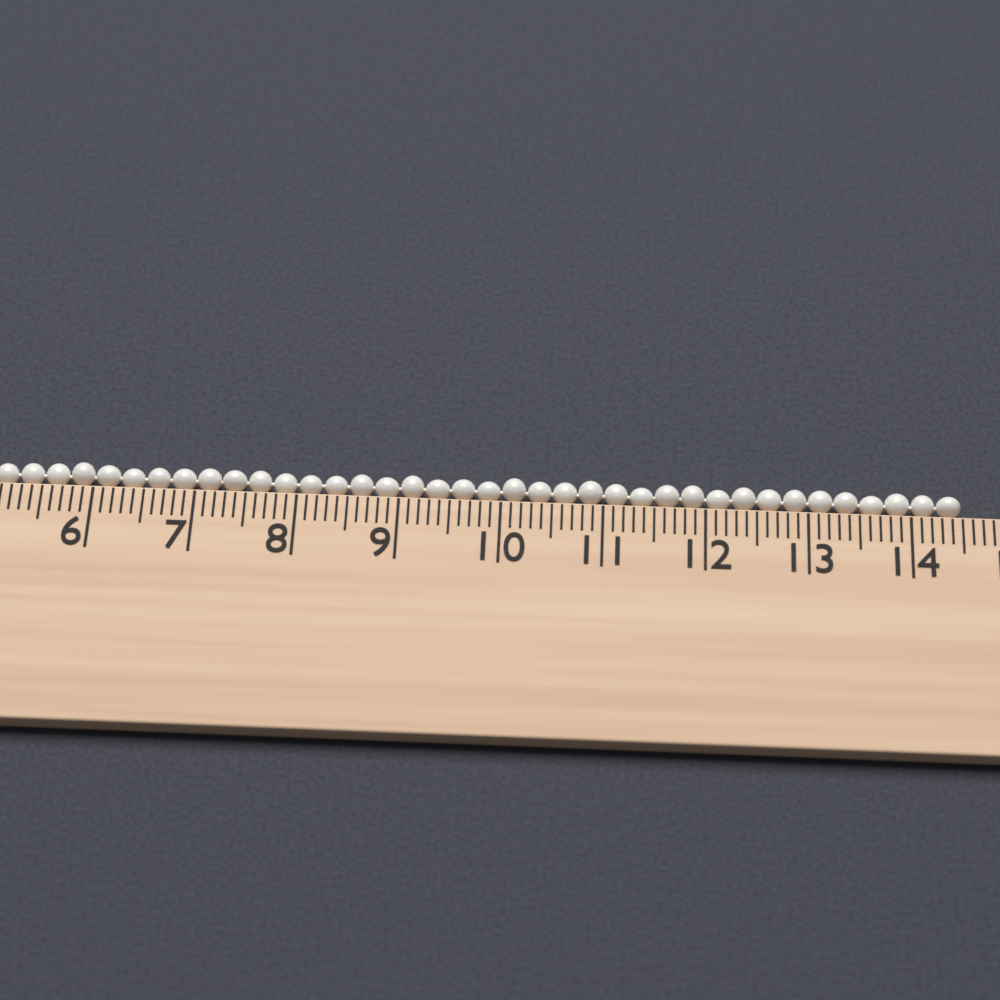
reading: 14.5 cm
